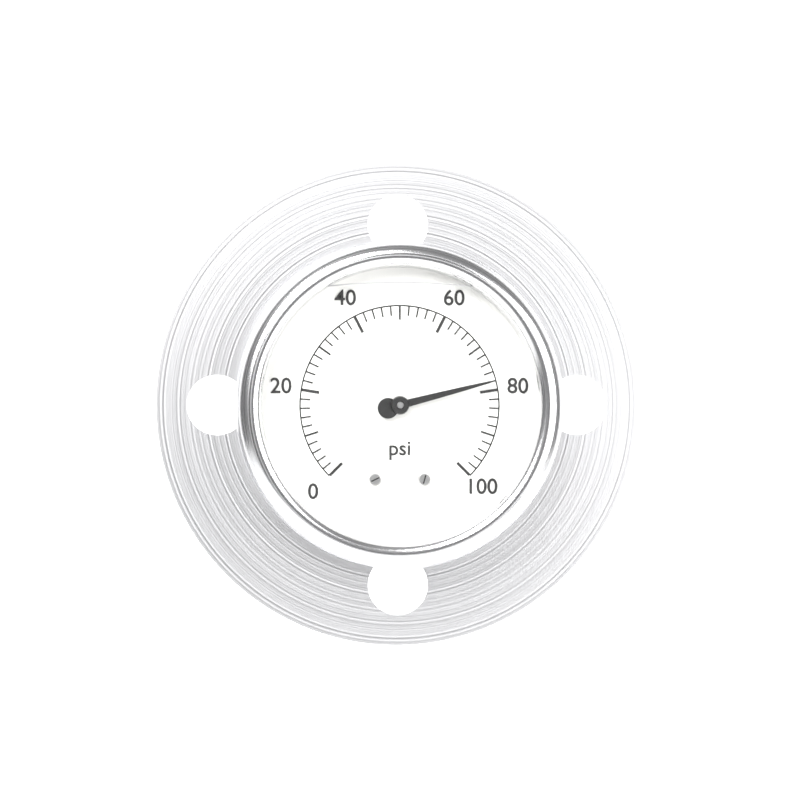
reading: 78 psi
